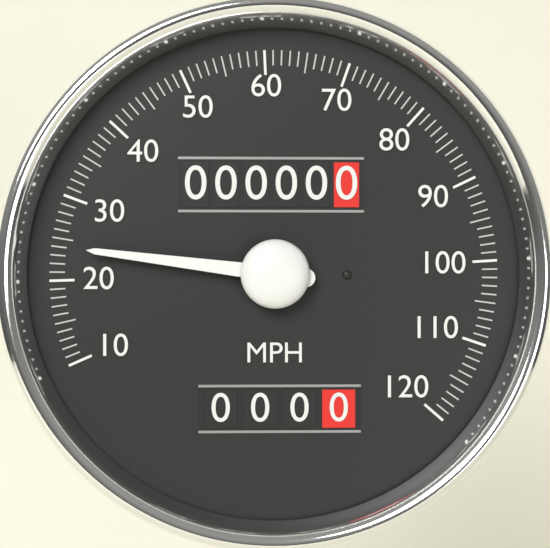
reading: 24 MPH
